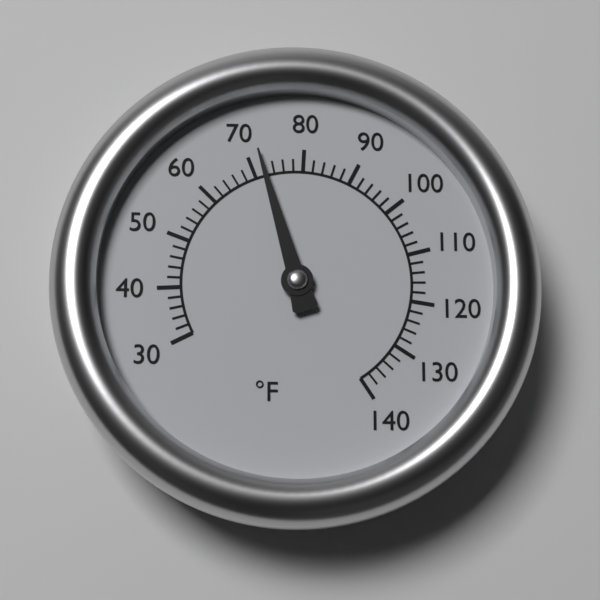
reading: 72 °F
